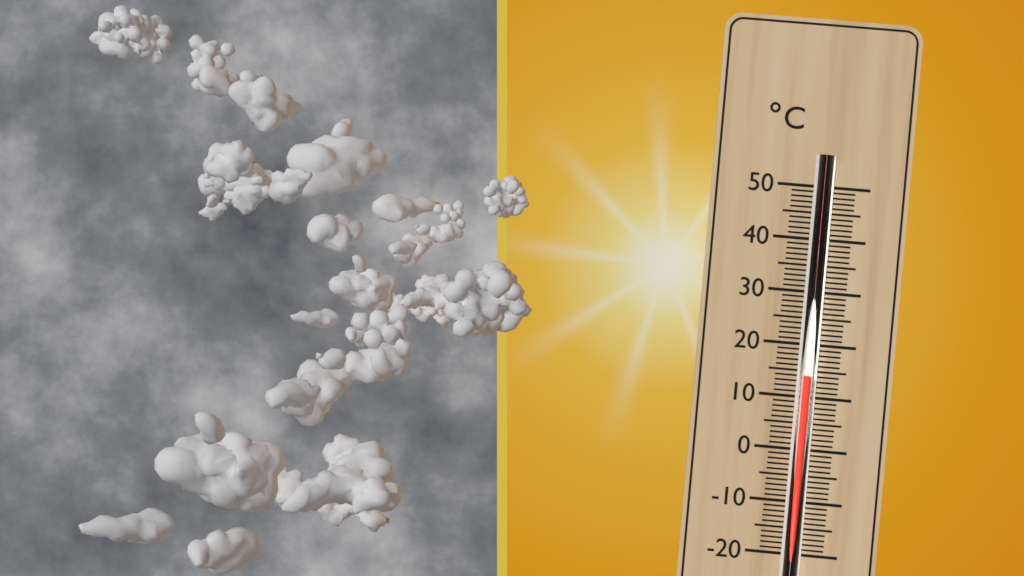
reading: 14 °C
